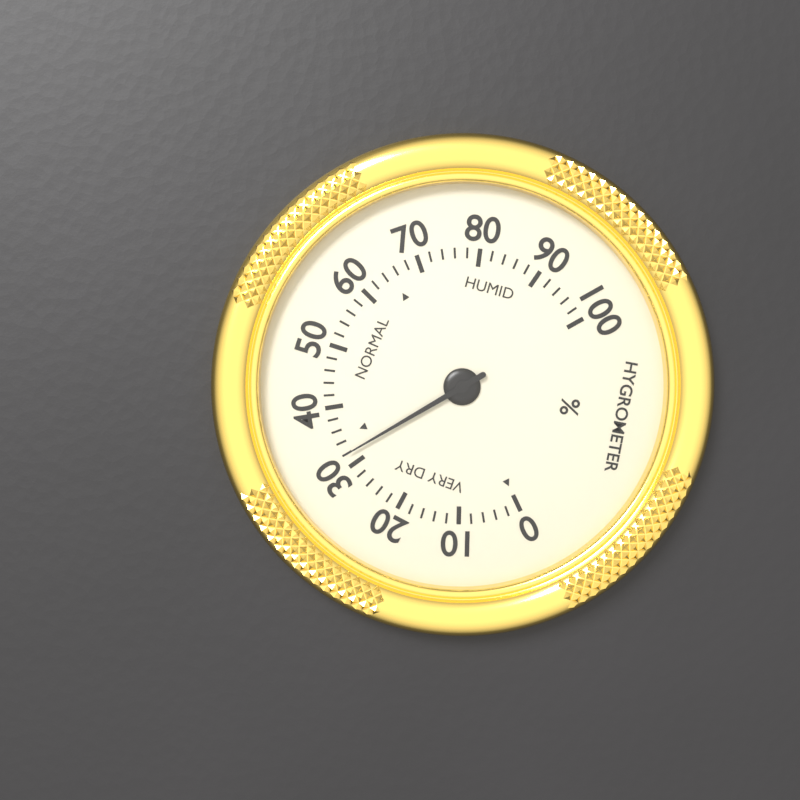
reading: 32 %
